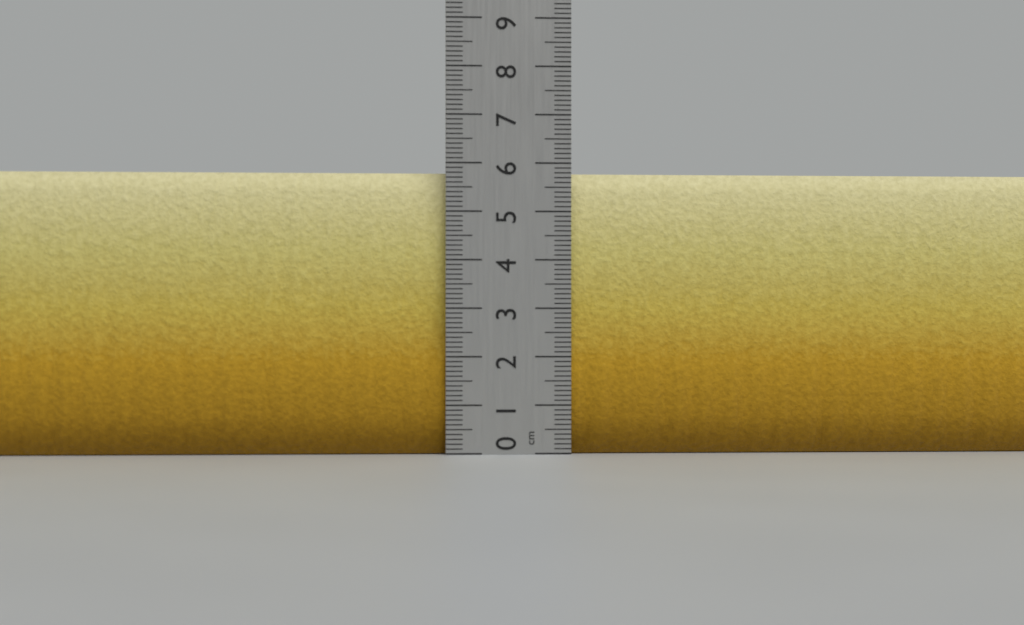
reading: 5.8 cm
